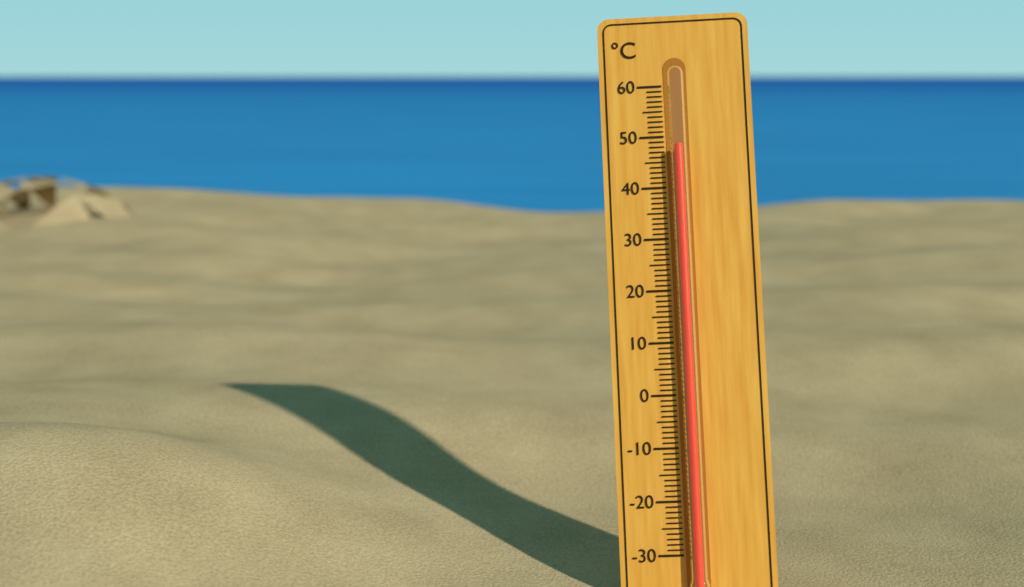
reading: 48 °C
